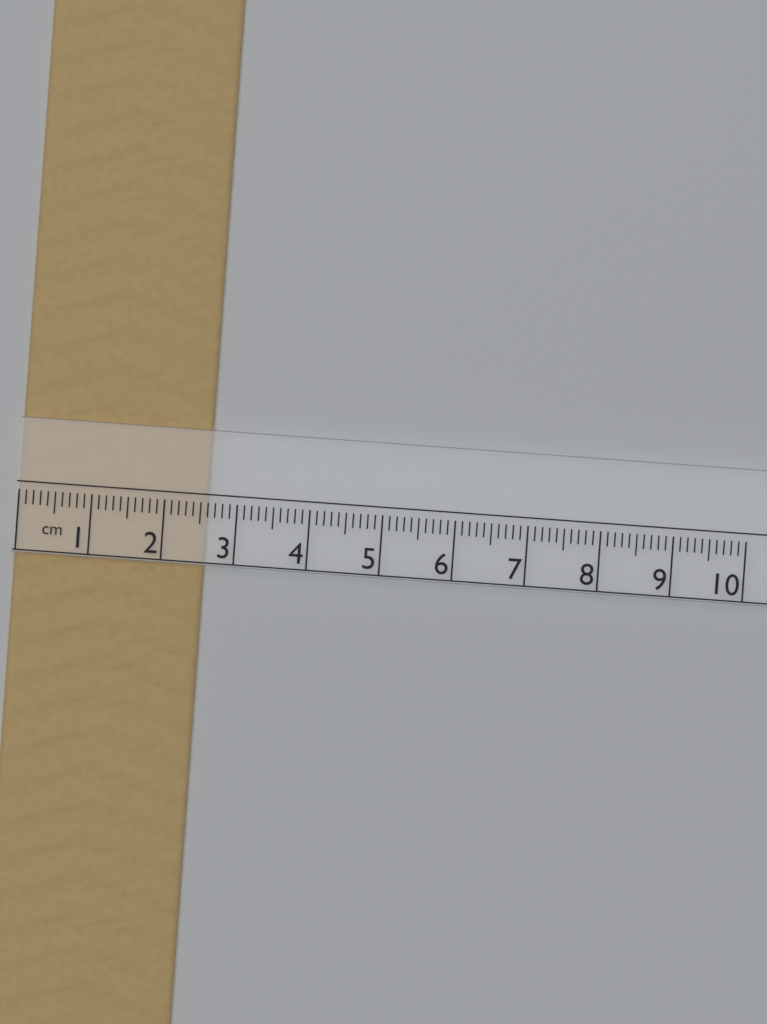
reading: 2.6 cm
